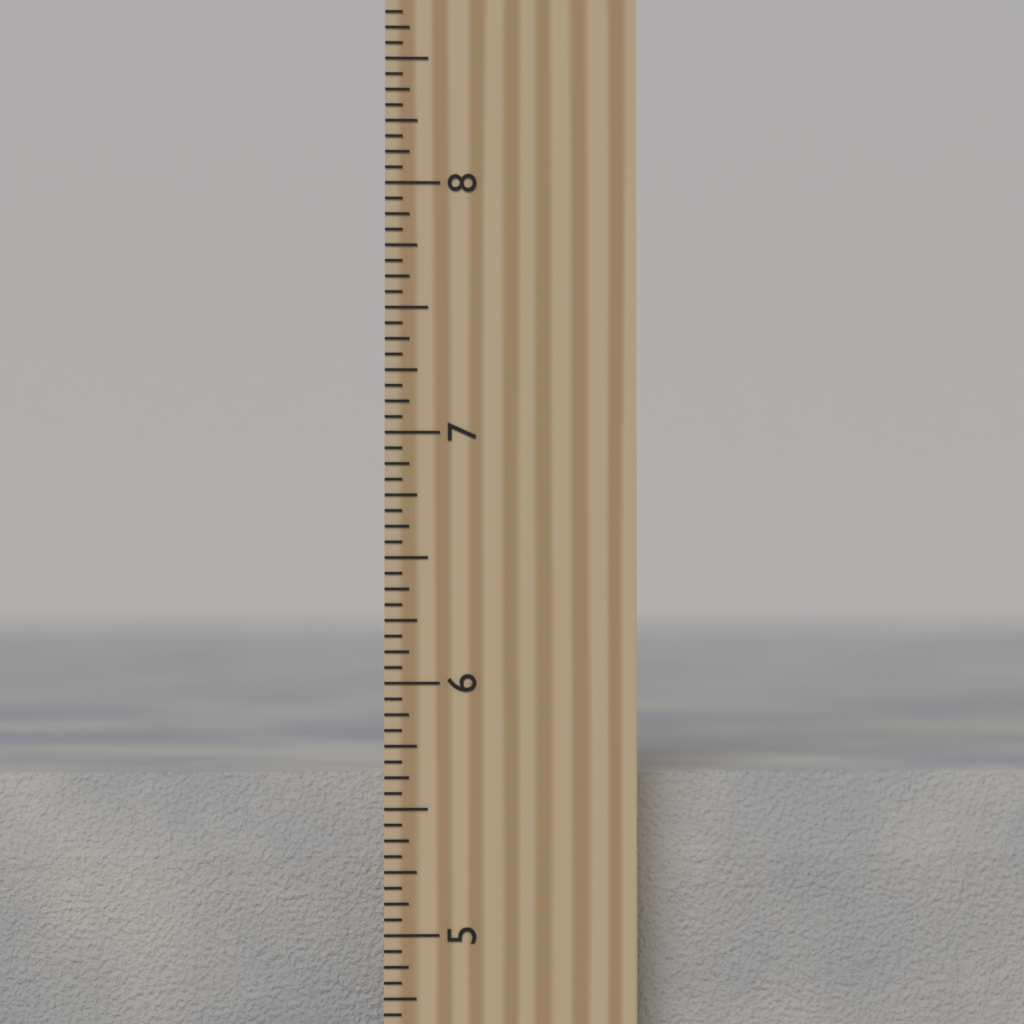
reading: 5.6250 inch
